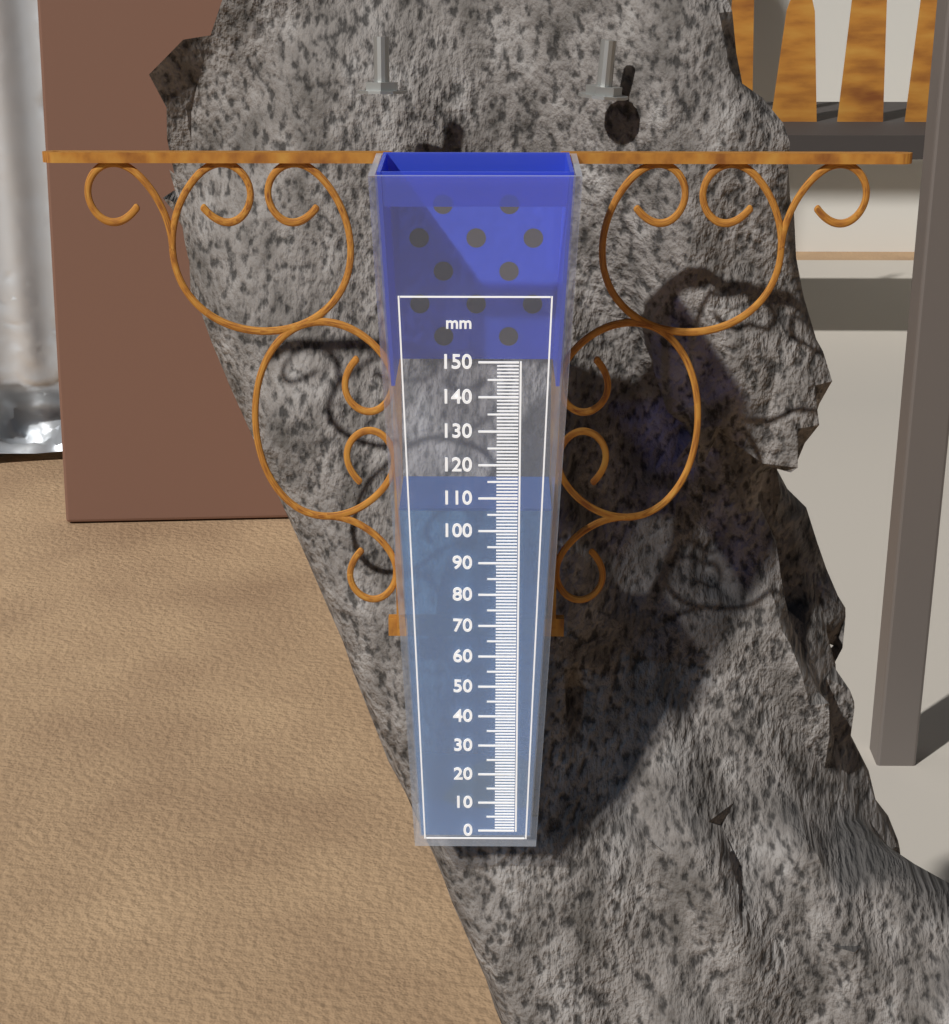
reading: 106 mm
